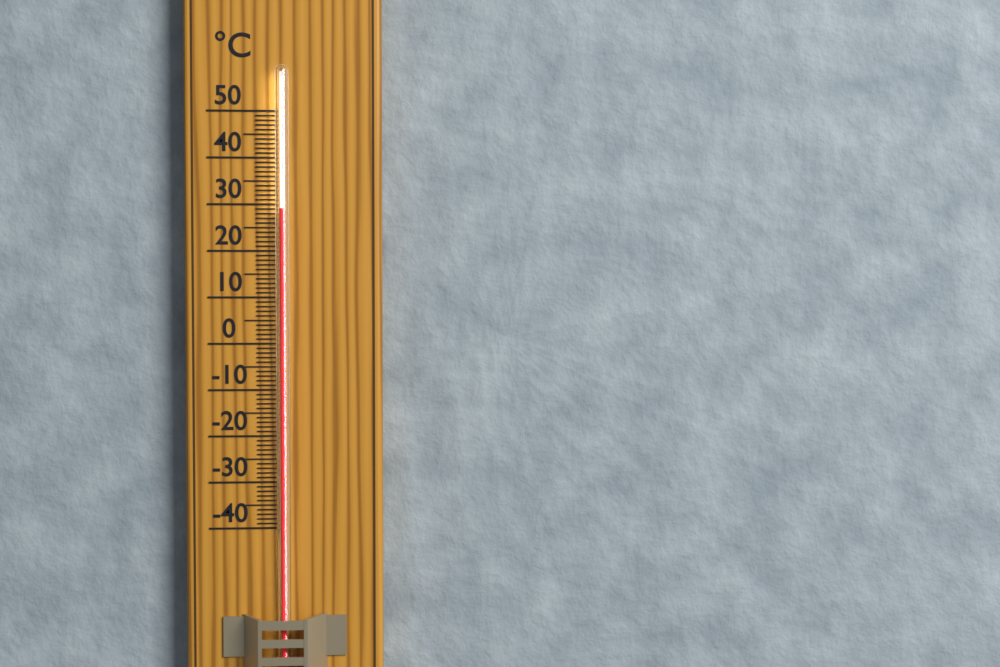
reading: 29 °C
